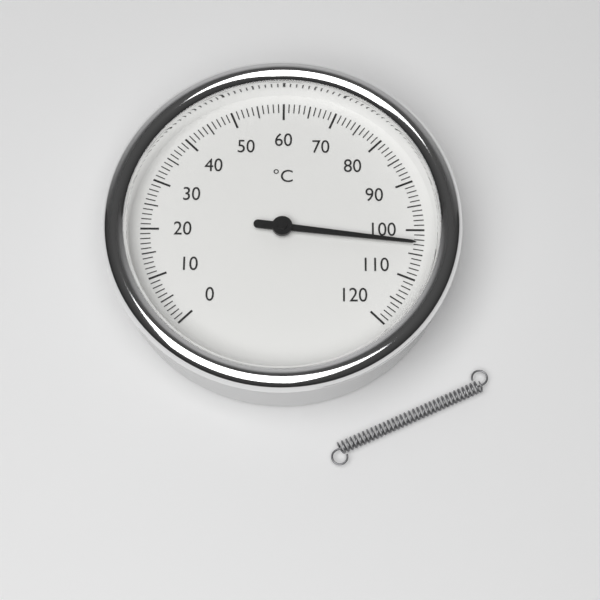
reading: 103 °C
